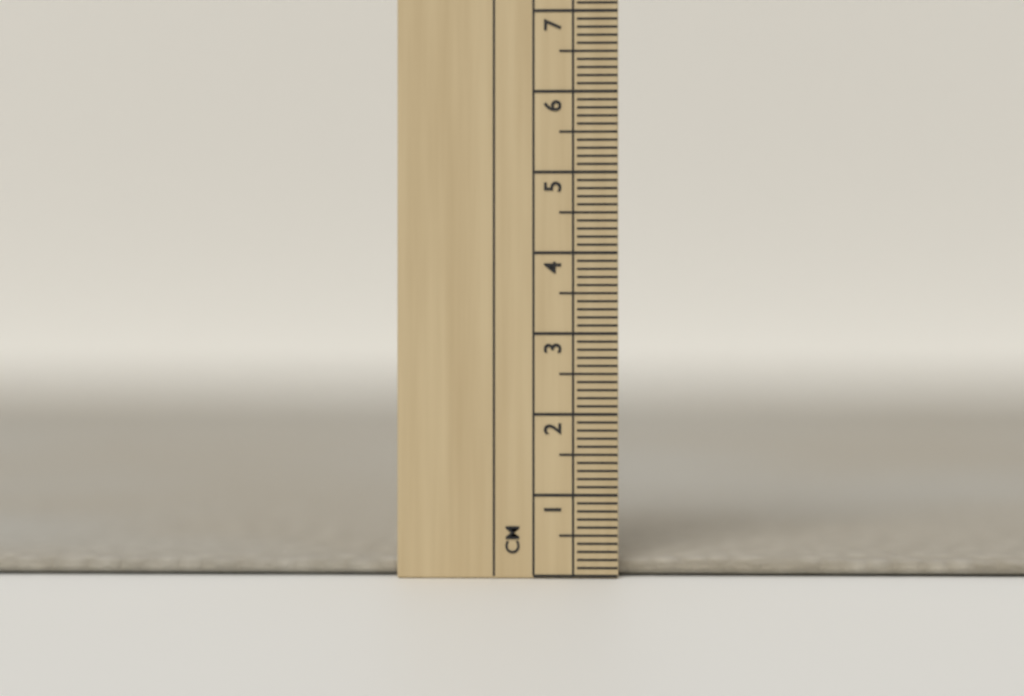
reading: 0.2 cm
